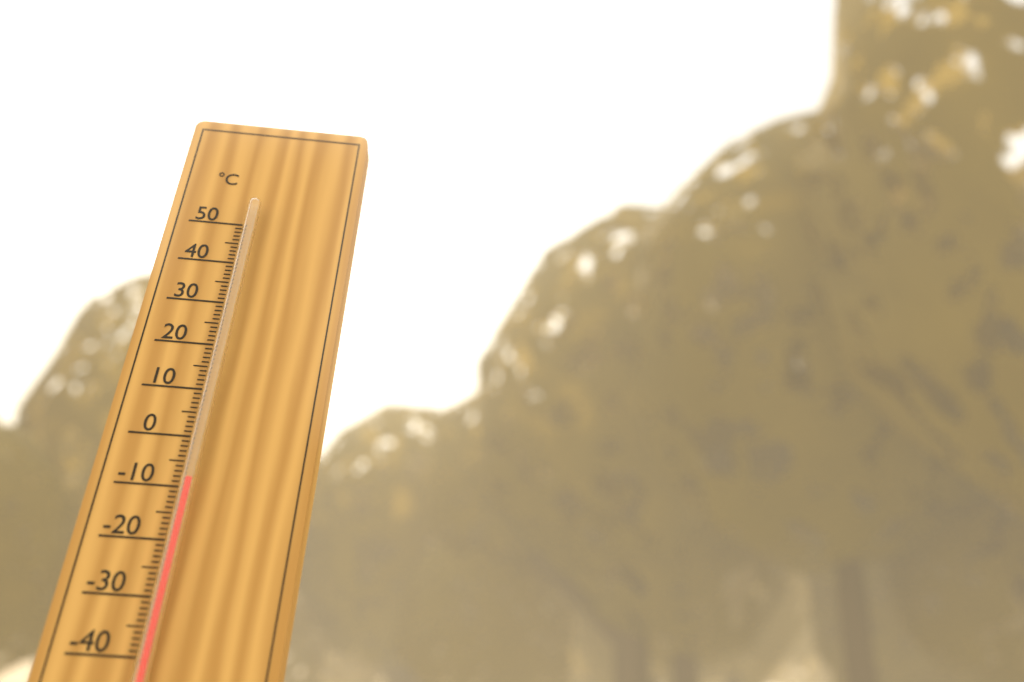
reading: -9 °C
